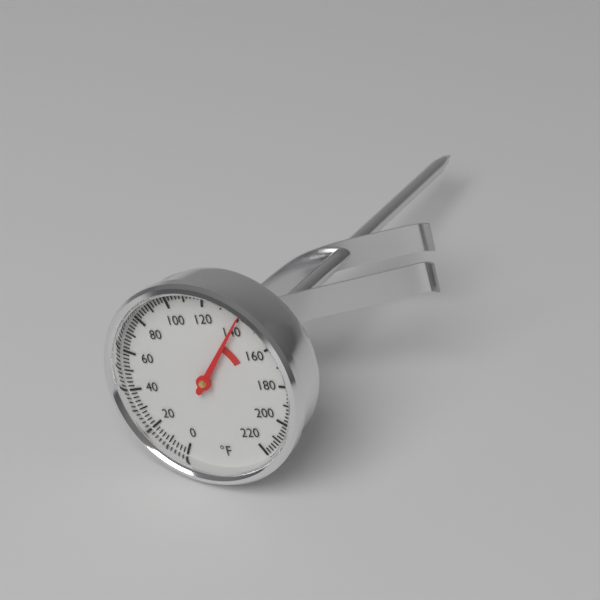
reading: 140 °F
